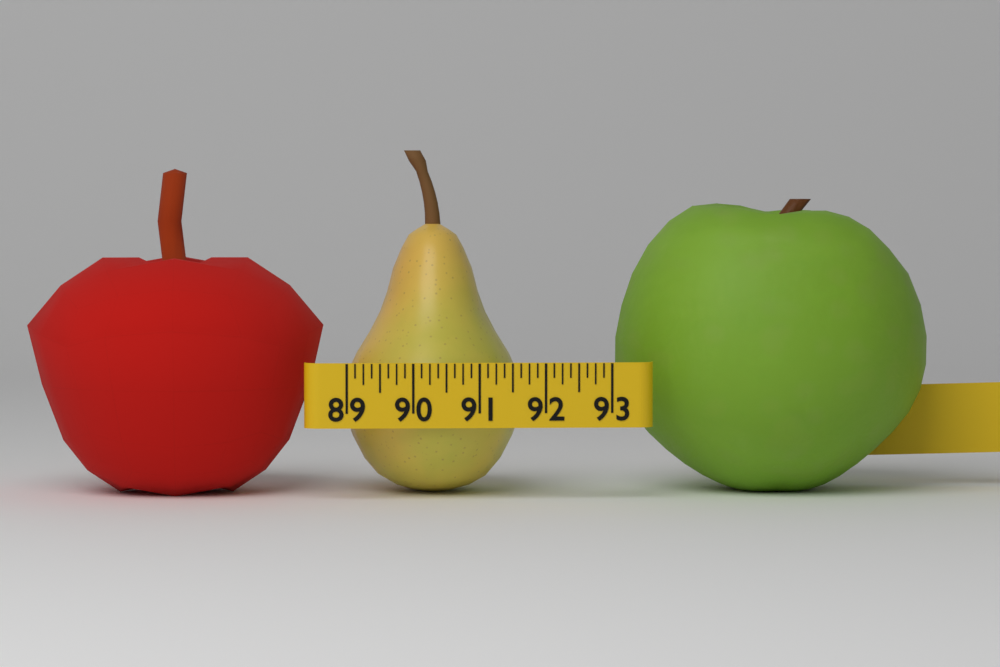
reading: 91.750 (no unit)
